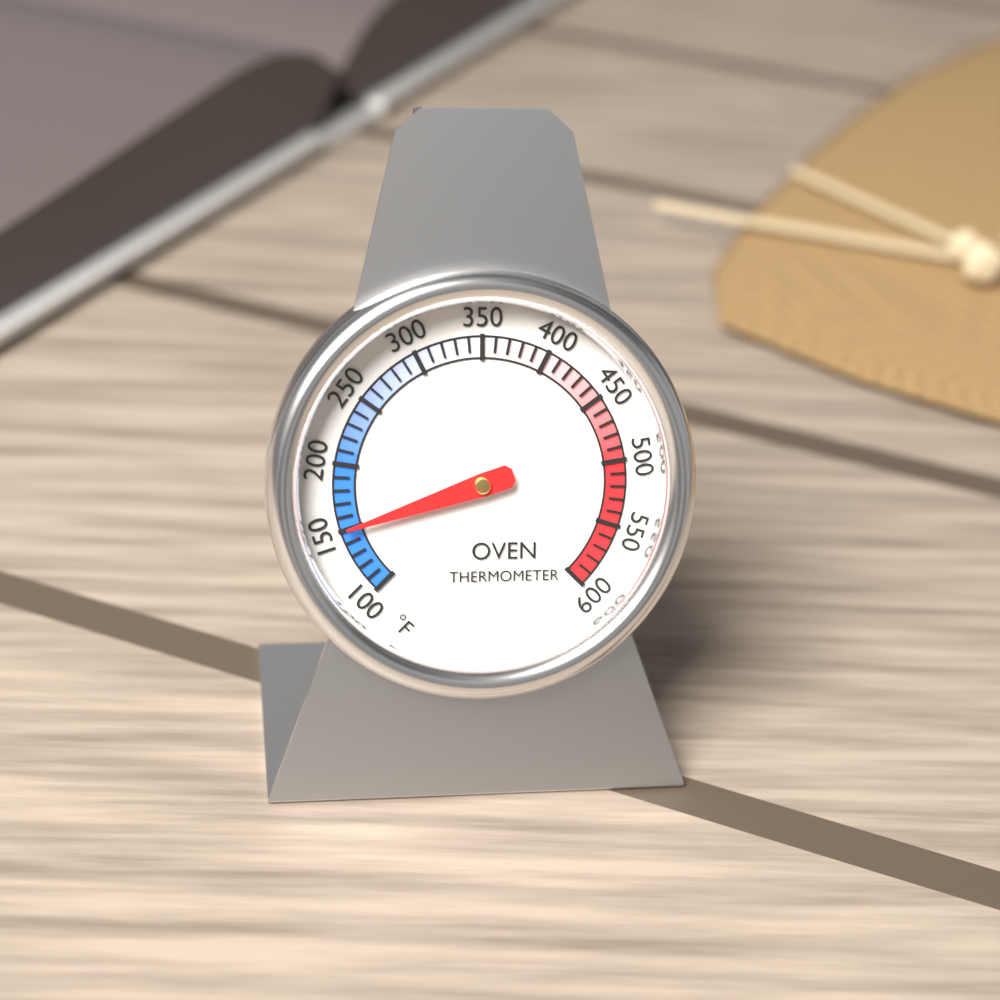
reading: 150 °F
